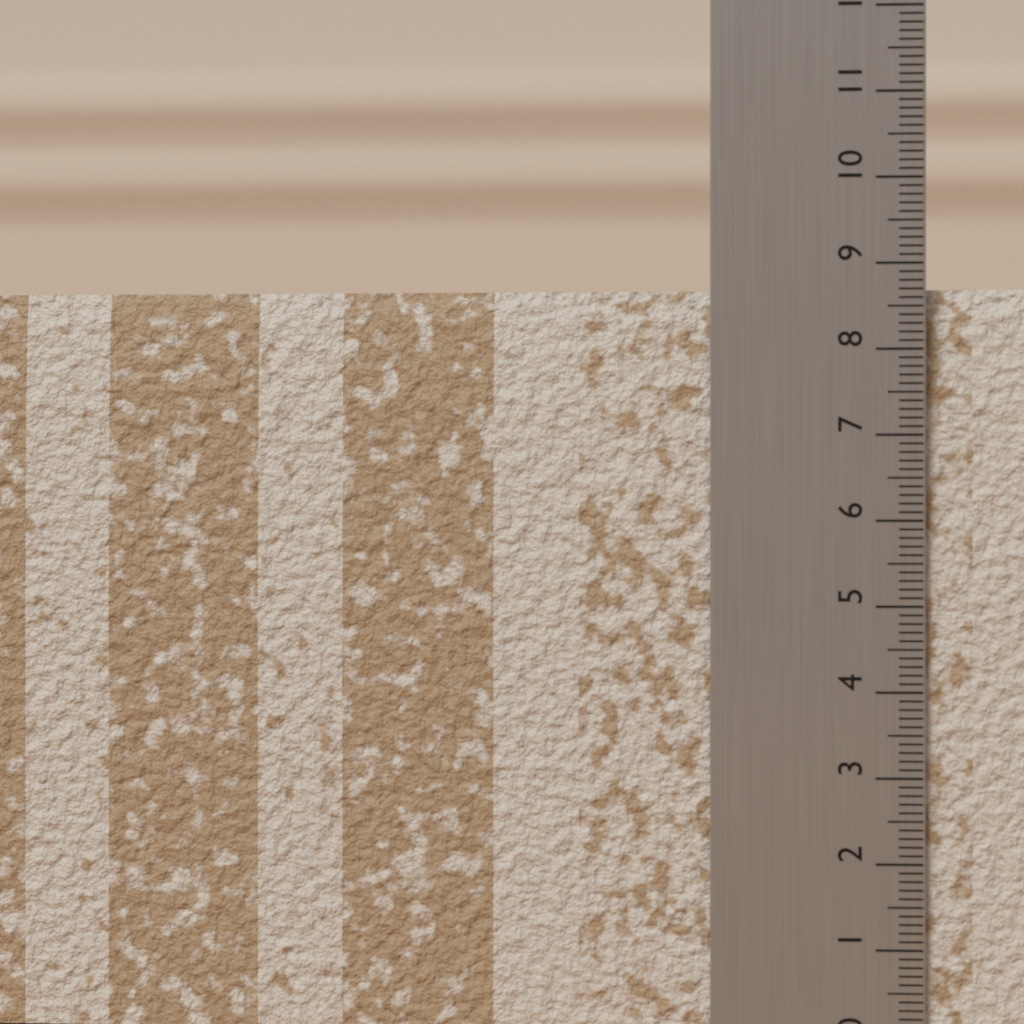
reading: 8.7 (no unit)
